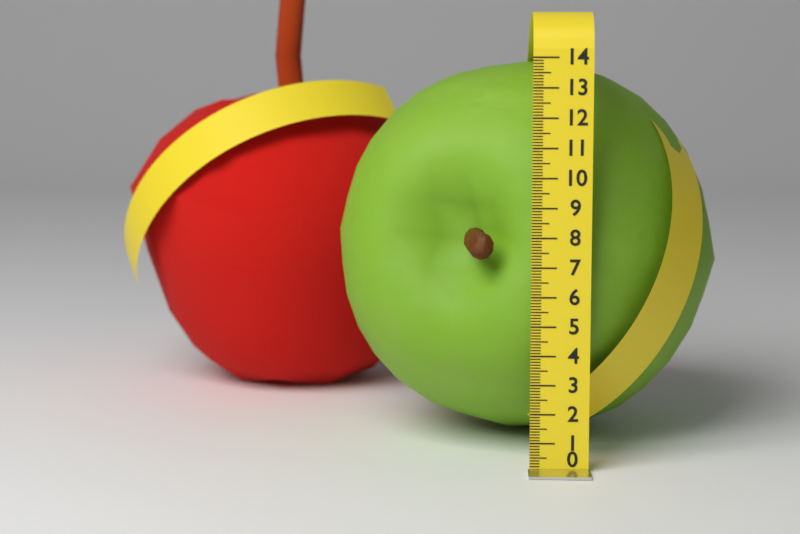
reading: 13.6 (no unit)
